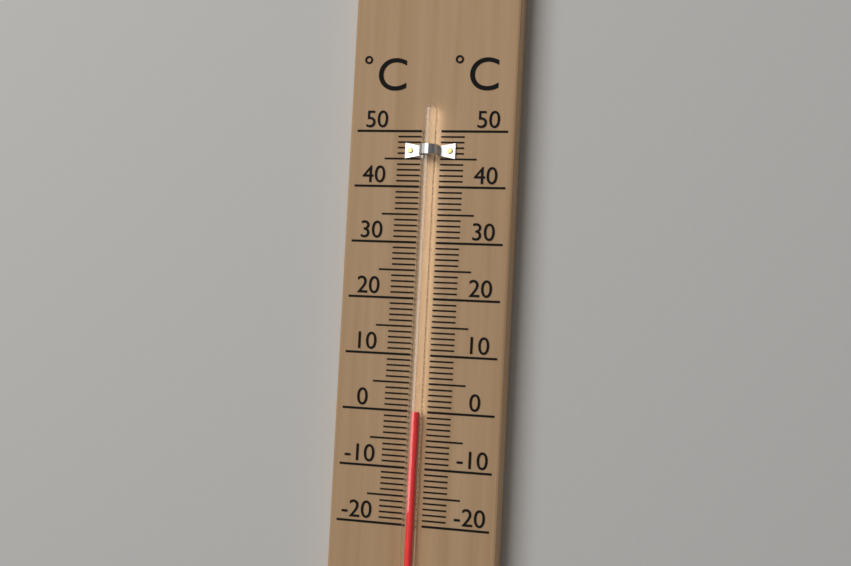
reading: 0 °C
